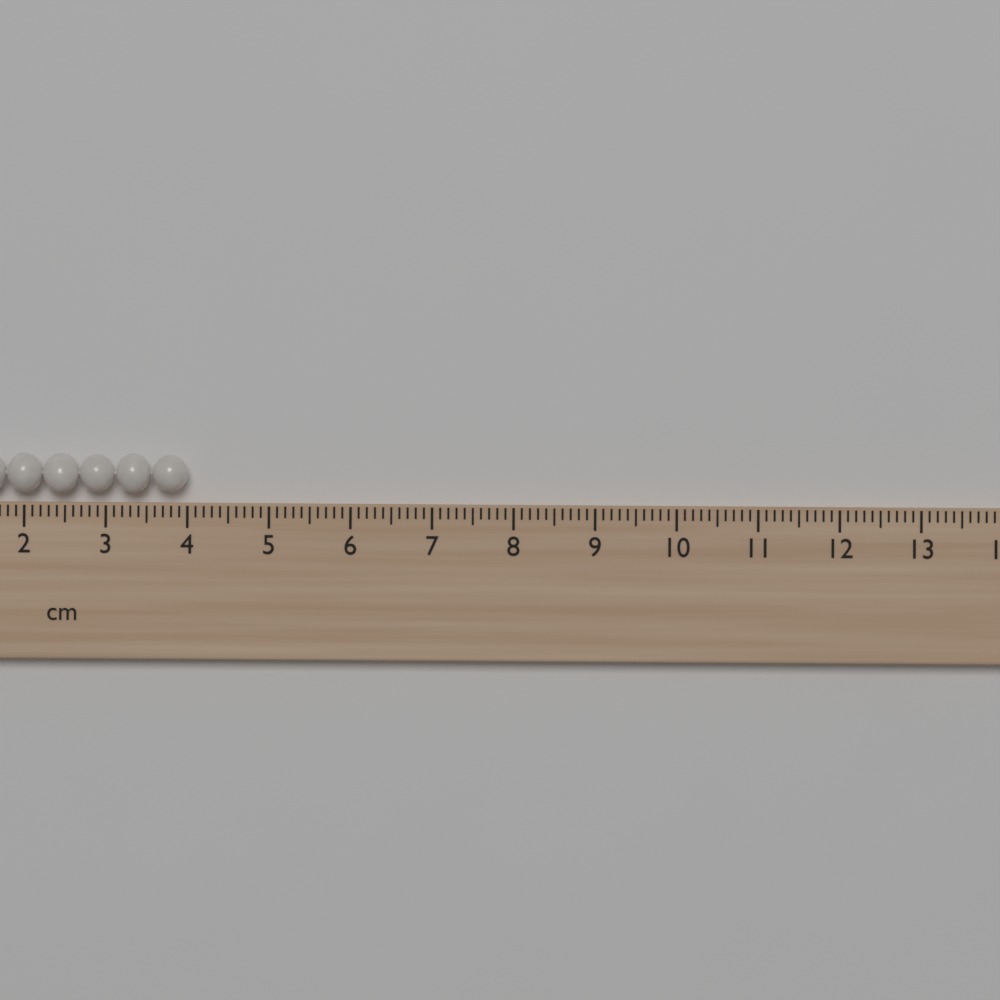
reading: 4.0 cm
